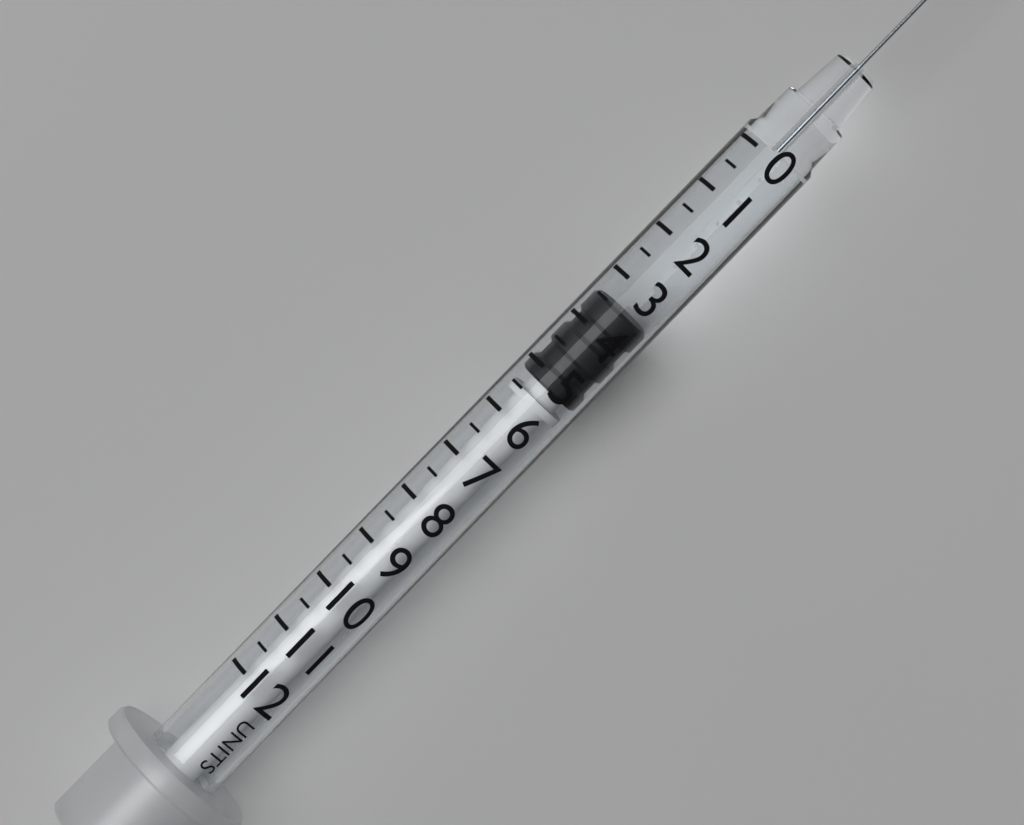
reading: 3.5 units
